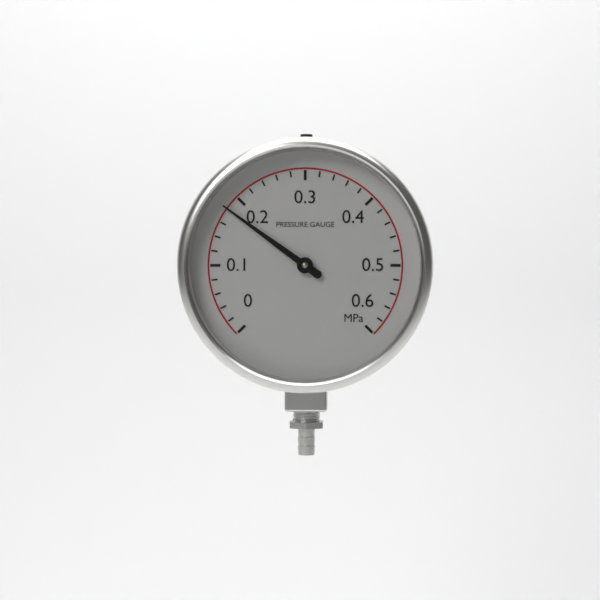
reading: 0.18 MPa
